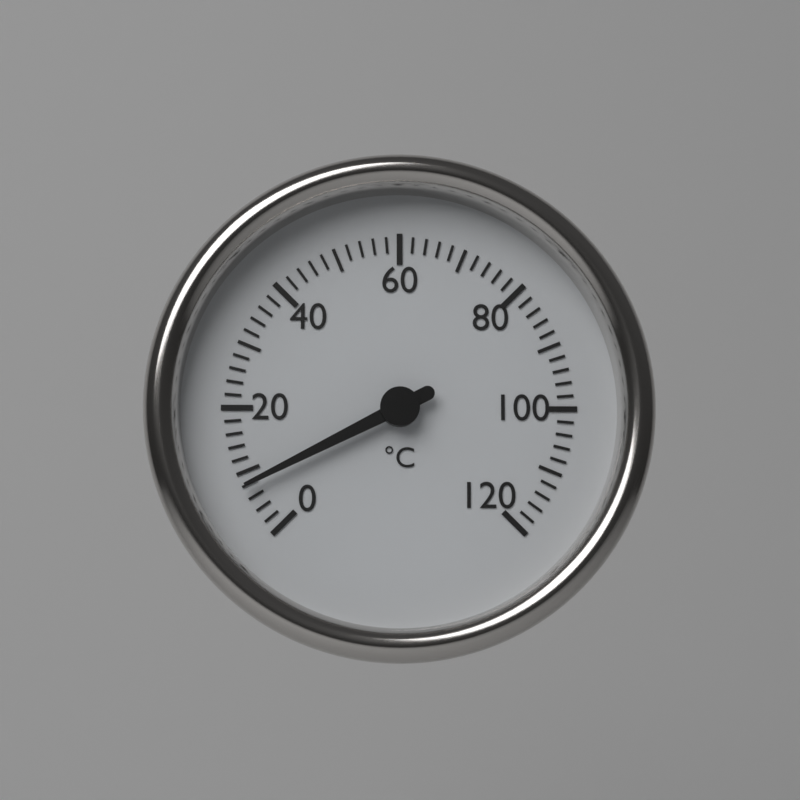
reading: 8 °C
